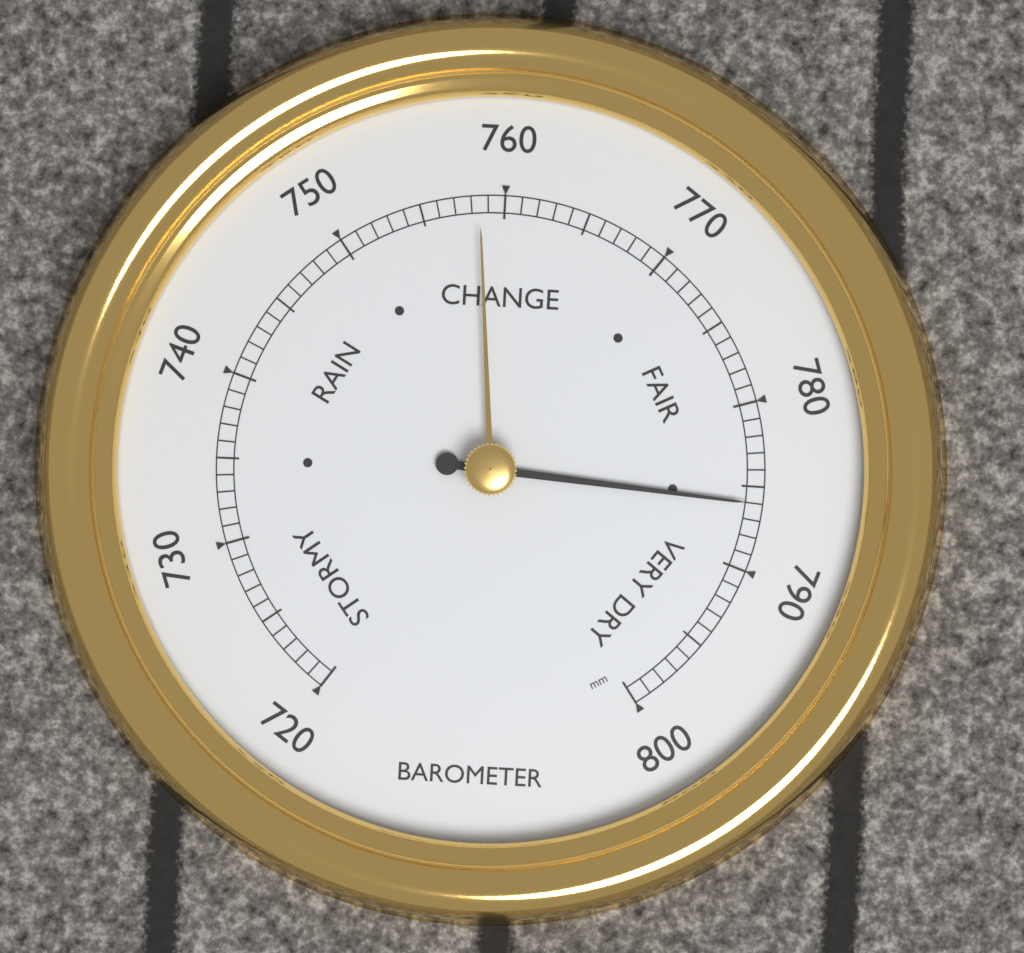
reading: 786 mm
